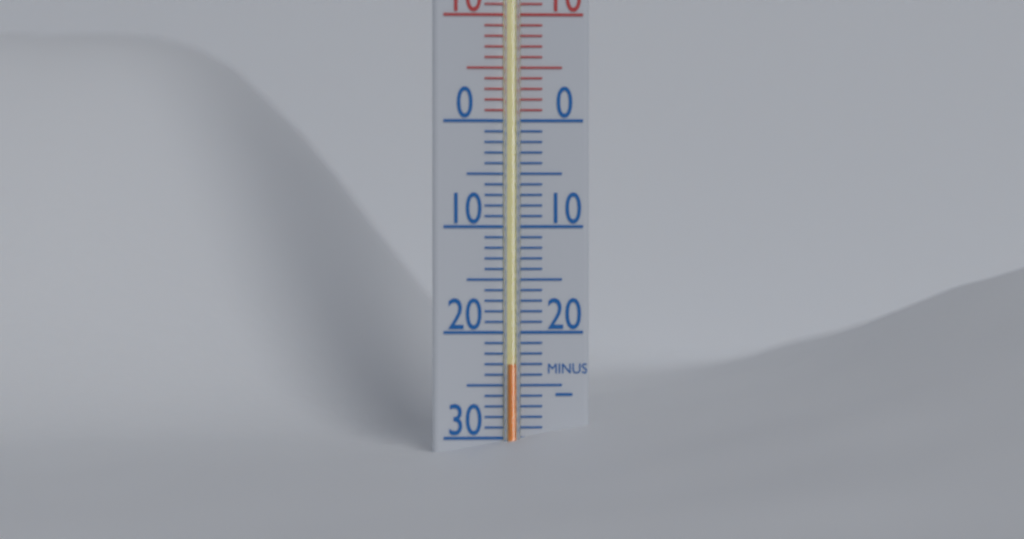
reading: -23 °C
